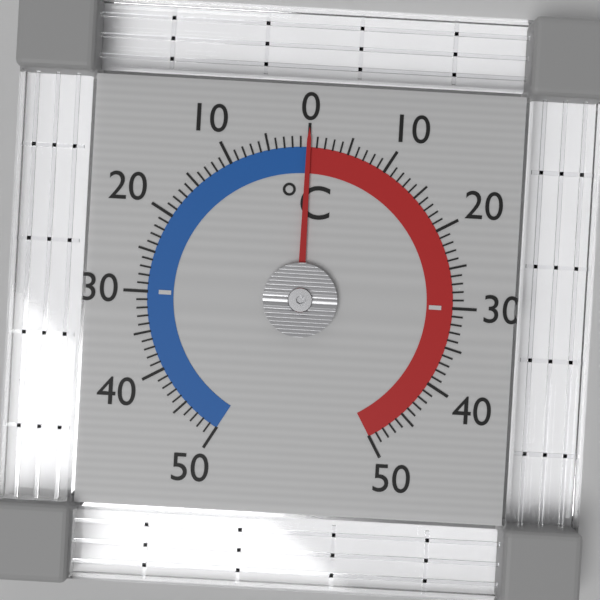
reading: 0 °C
